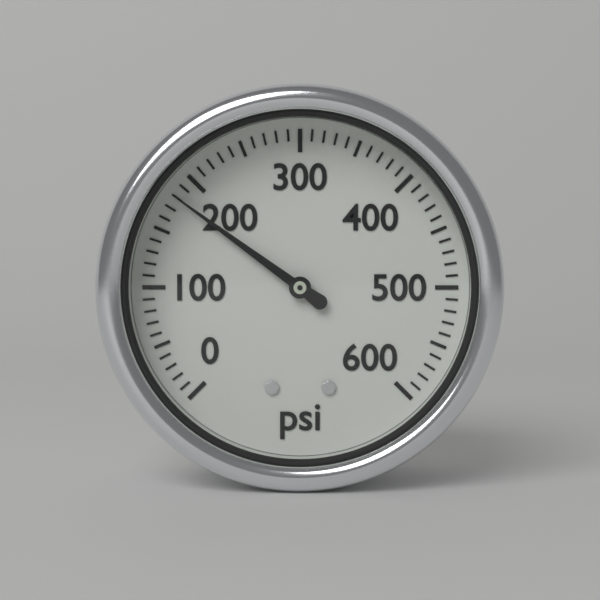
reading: 180 psi
